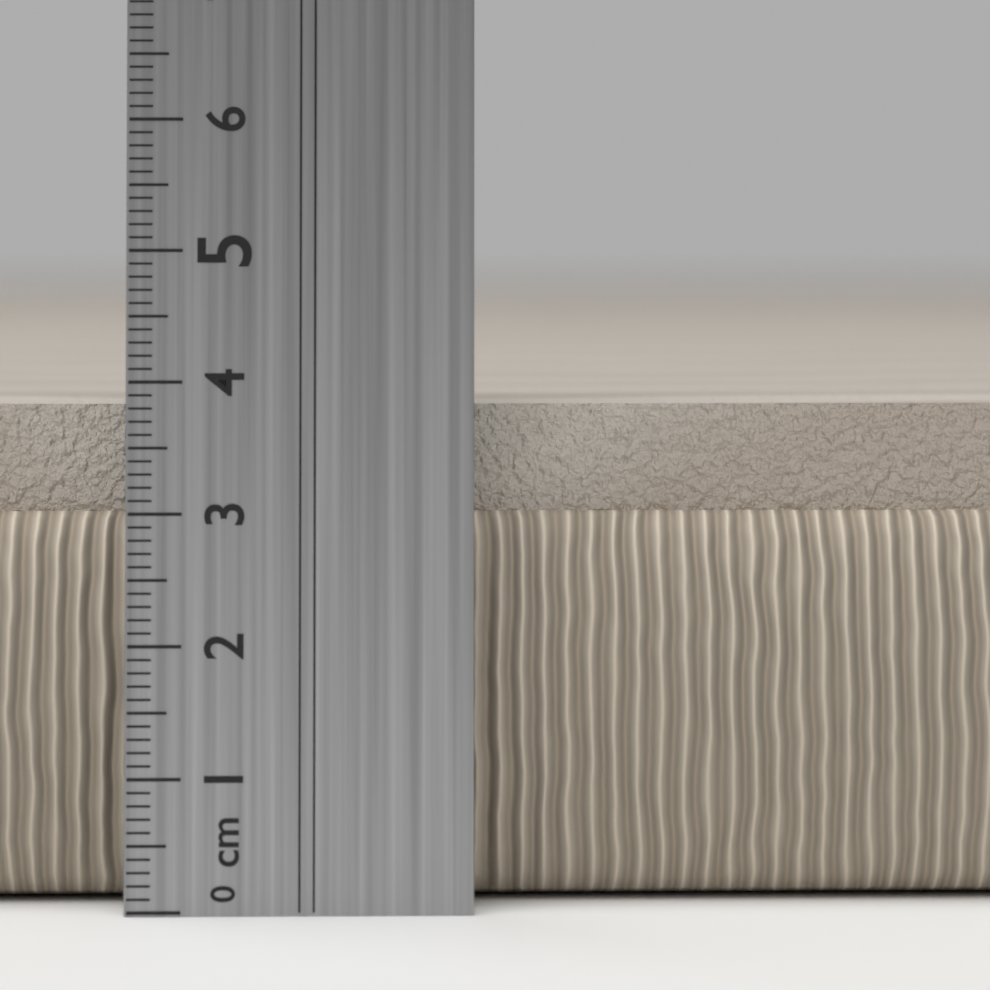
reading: 3.8 cm
